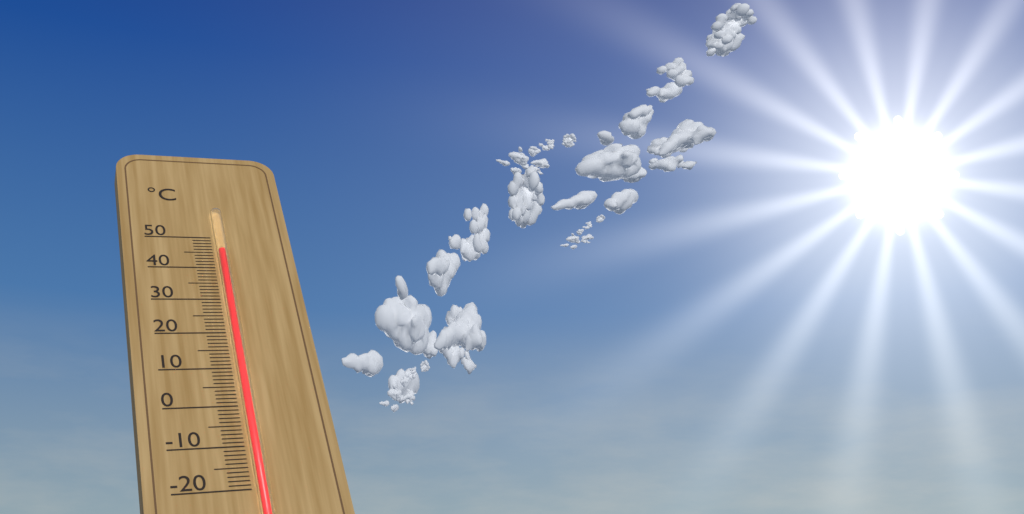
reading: 45 °C
